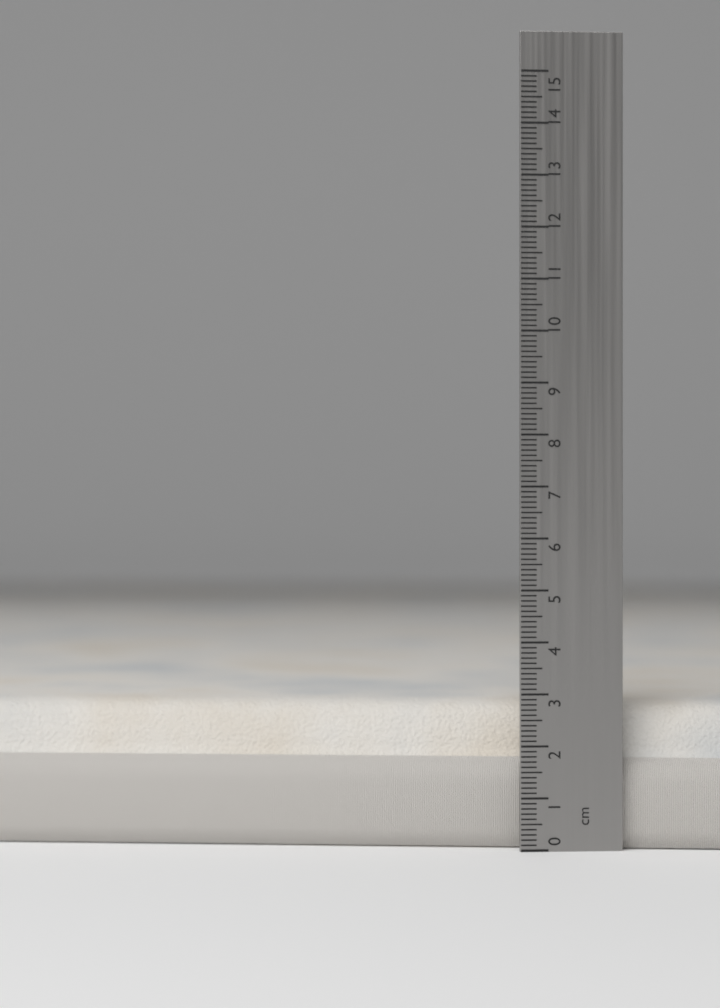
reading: 2.8 cm
